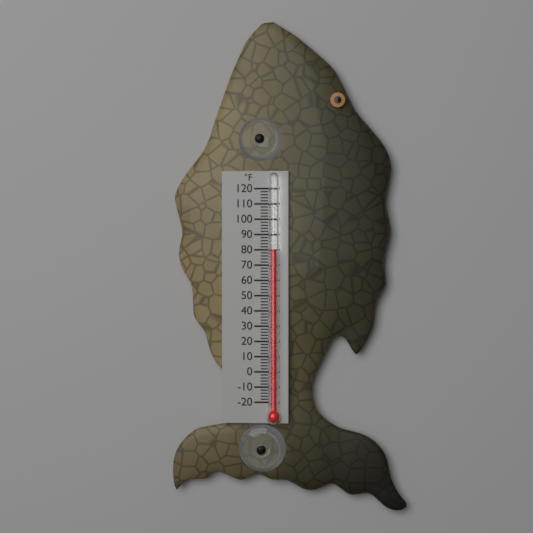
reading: 80 °F
